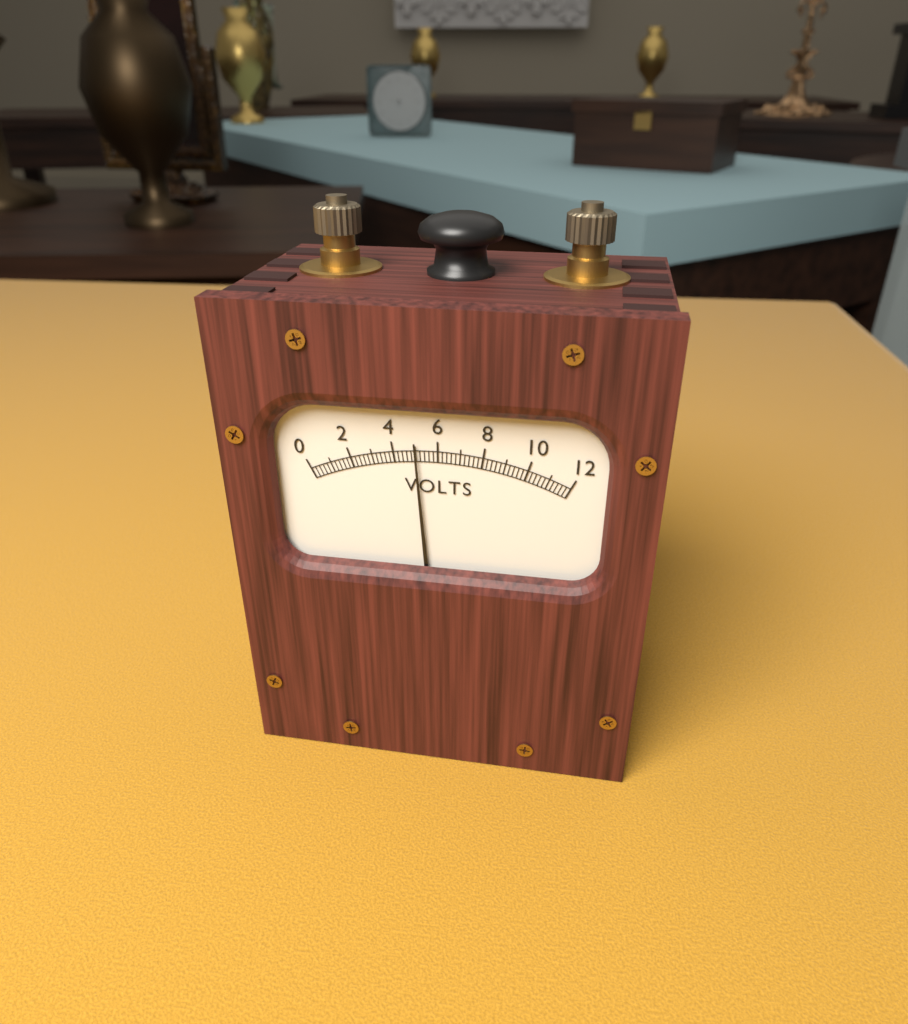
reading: 5.0 V
